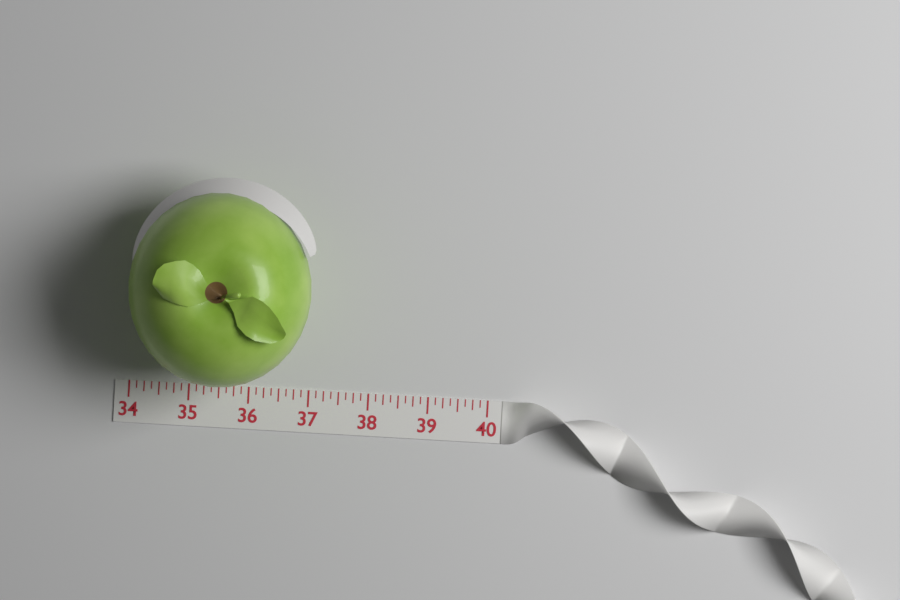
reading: 37.000 (no unit)
